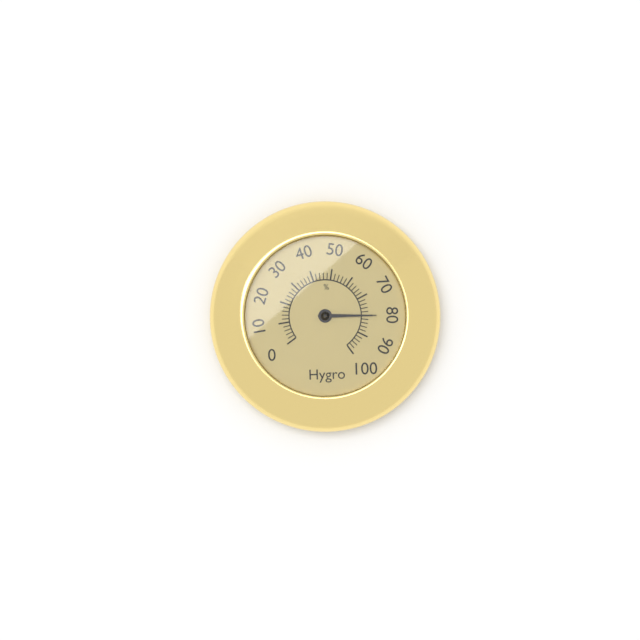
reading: 80 %
